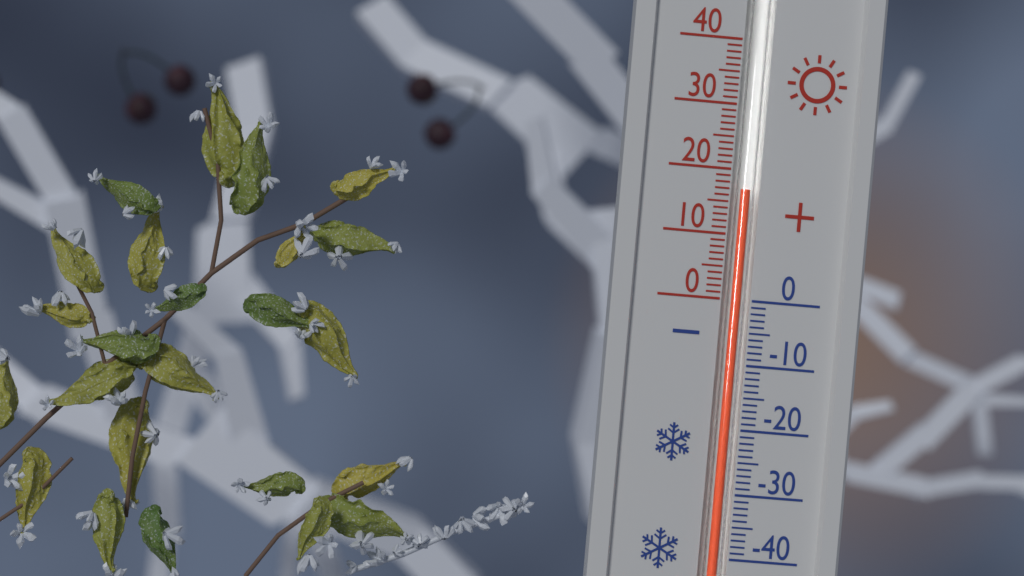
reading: 17 (no unit)
